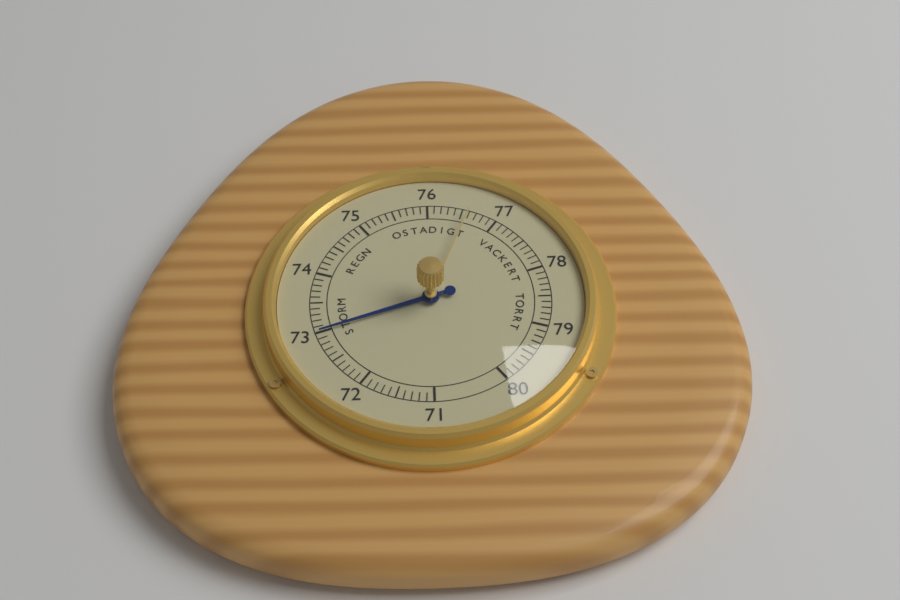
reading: 73.0 (no unit)
